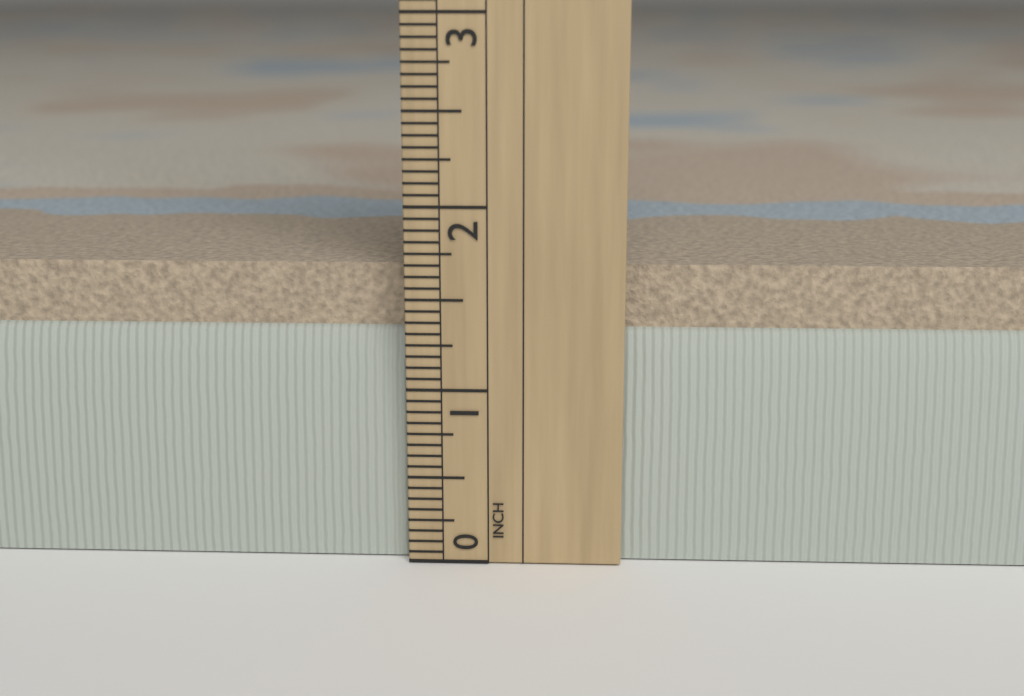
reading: 1.6875 in
